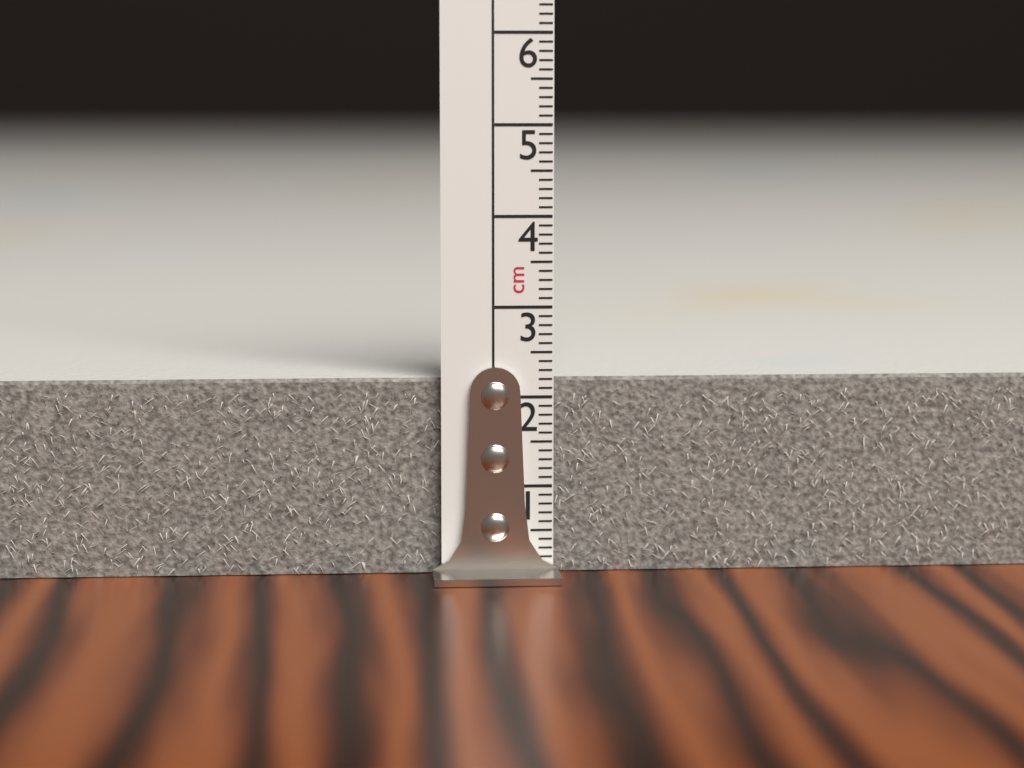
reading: 2.2 cm
